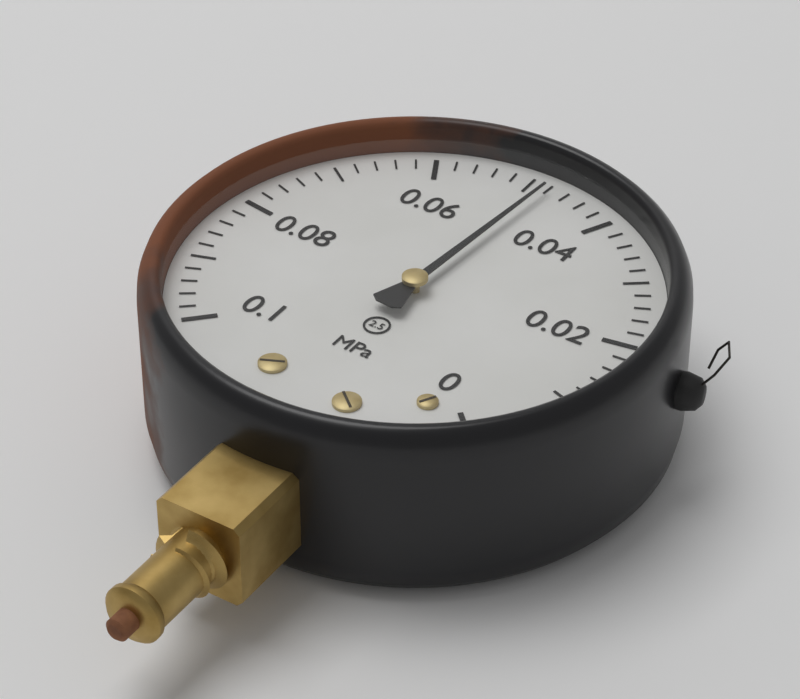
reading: 0.048 MPa
